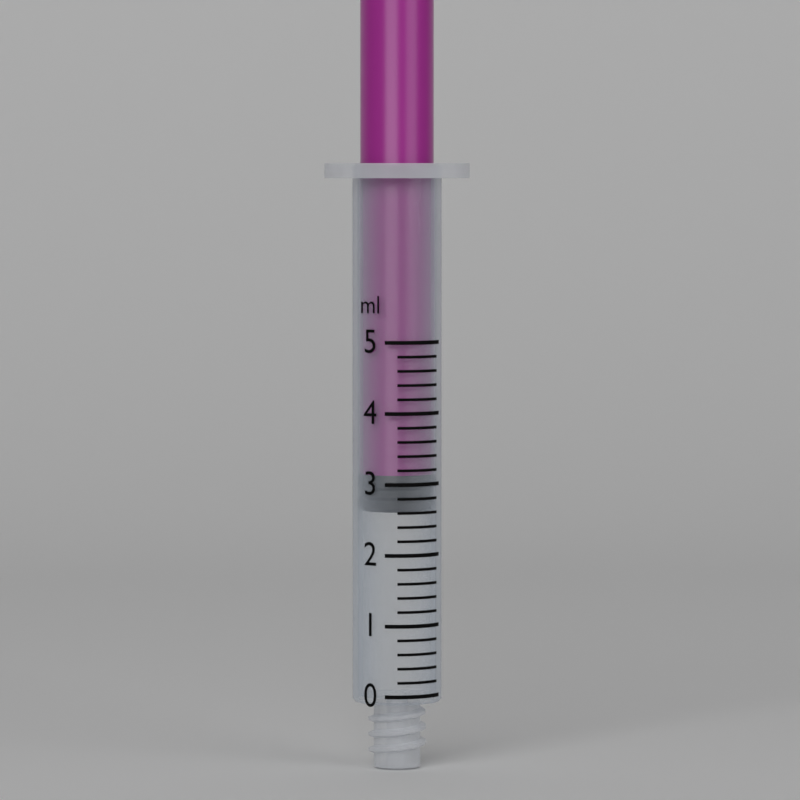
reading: 2.6 ml
